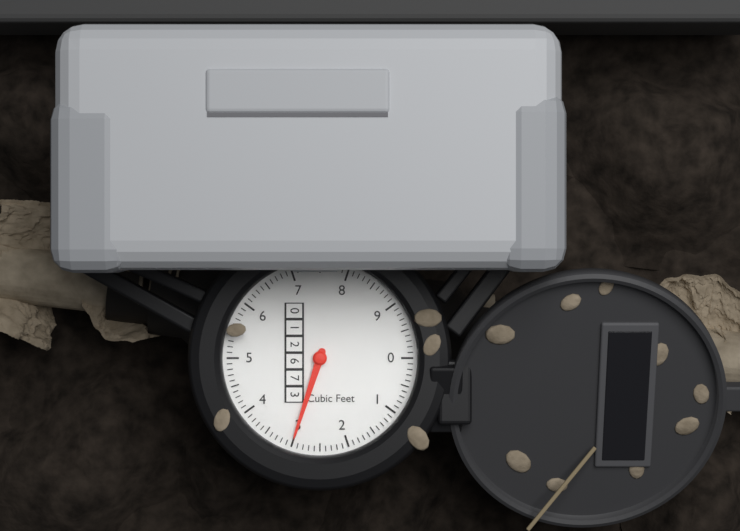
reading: 3.0 cubic feet
